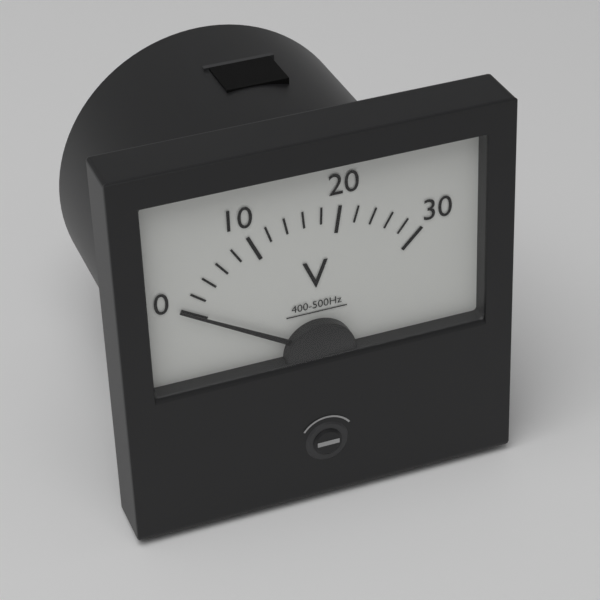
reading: 0 V
